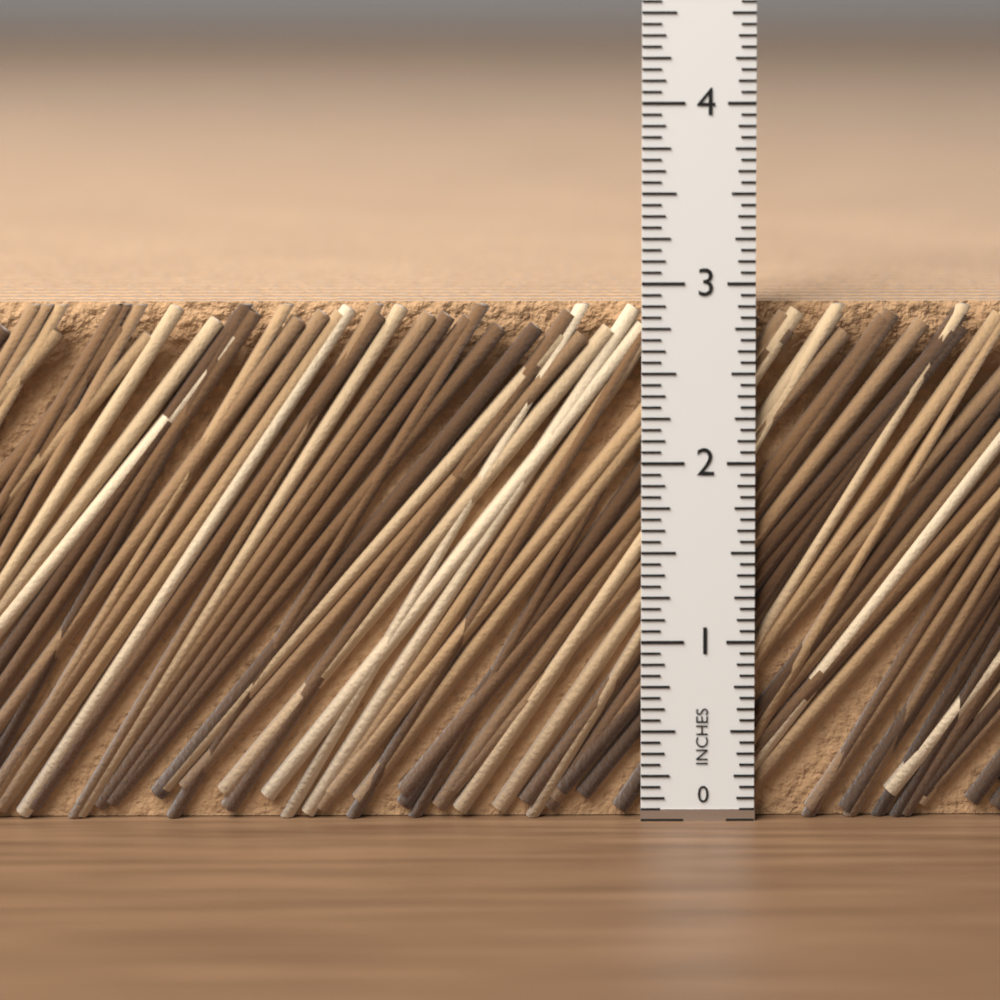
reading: 2.8750 in
